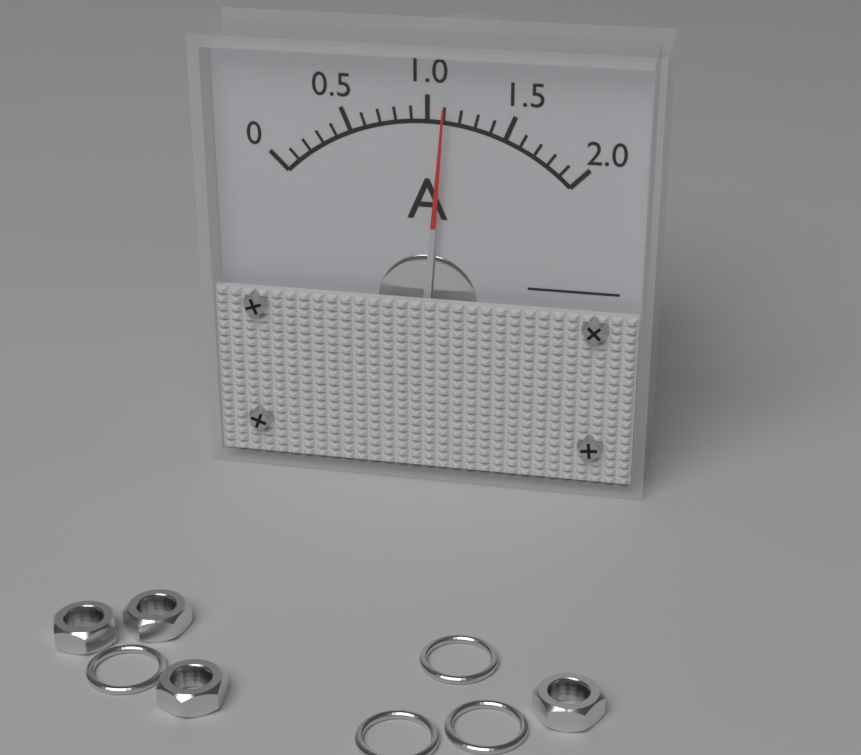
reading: 1.1 A
